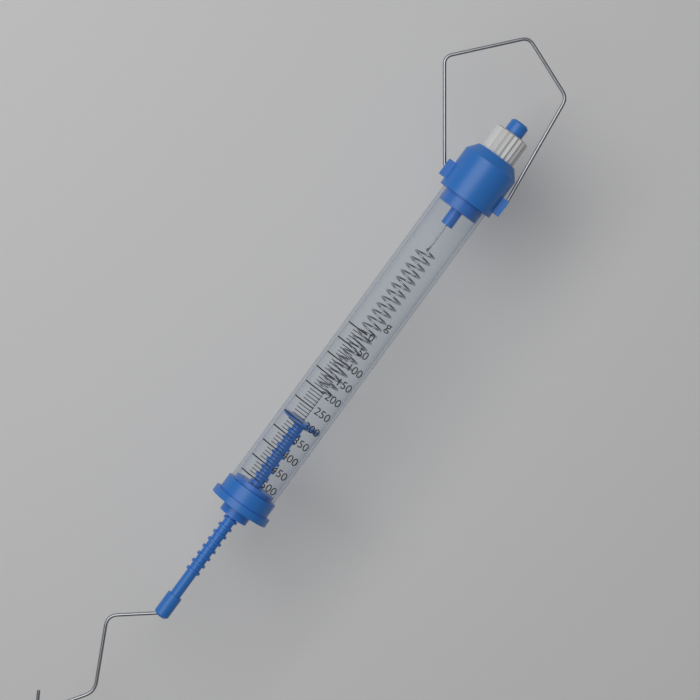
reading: 300 g
